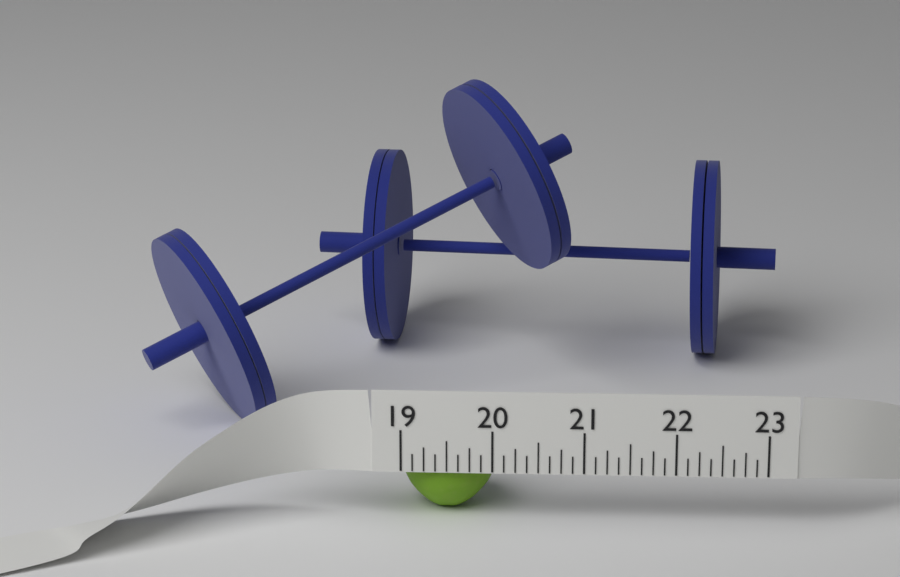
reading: 20.000 (no unit)
